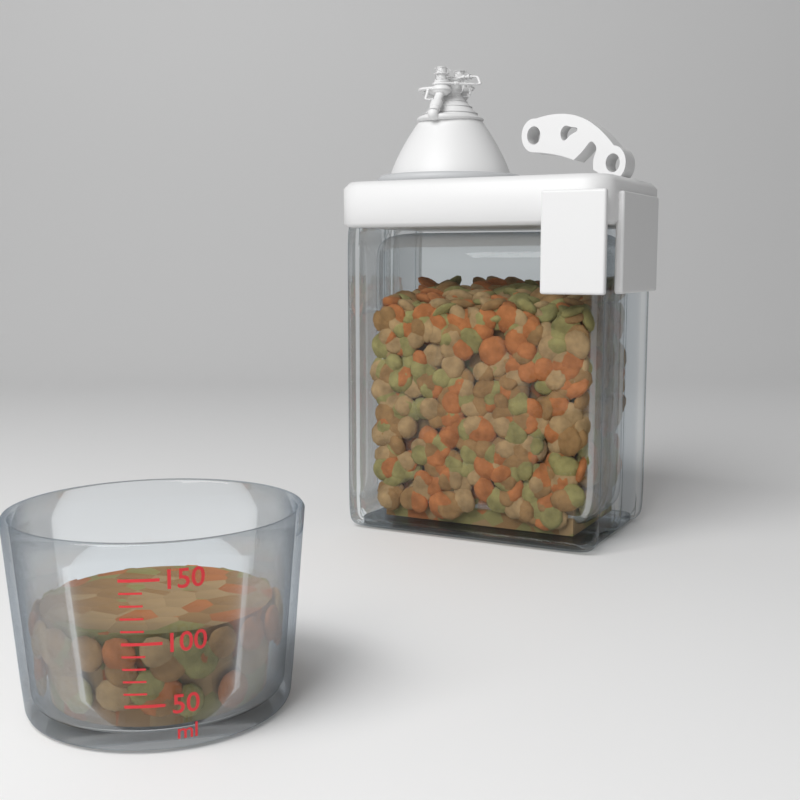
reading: 100 ml
